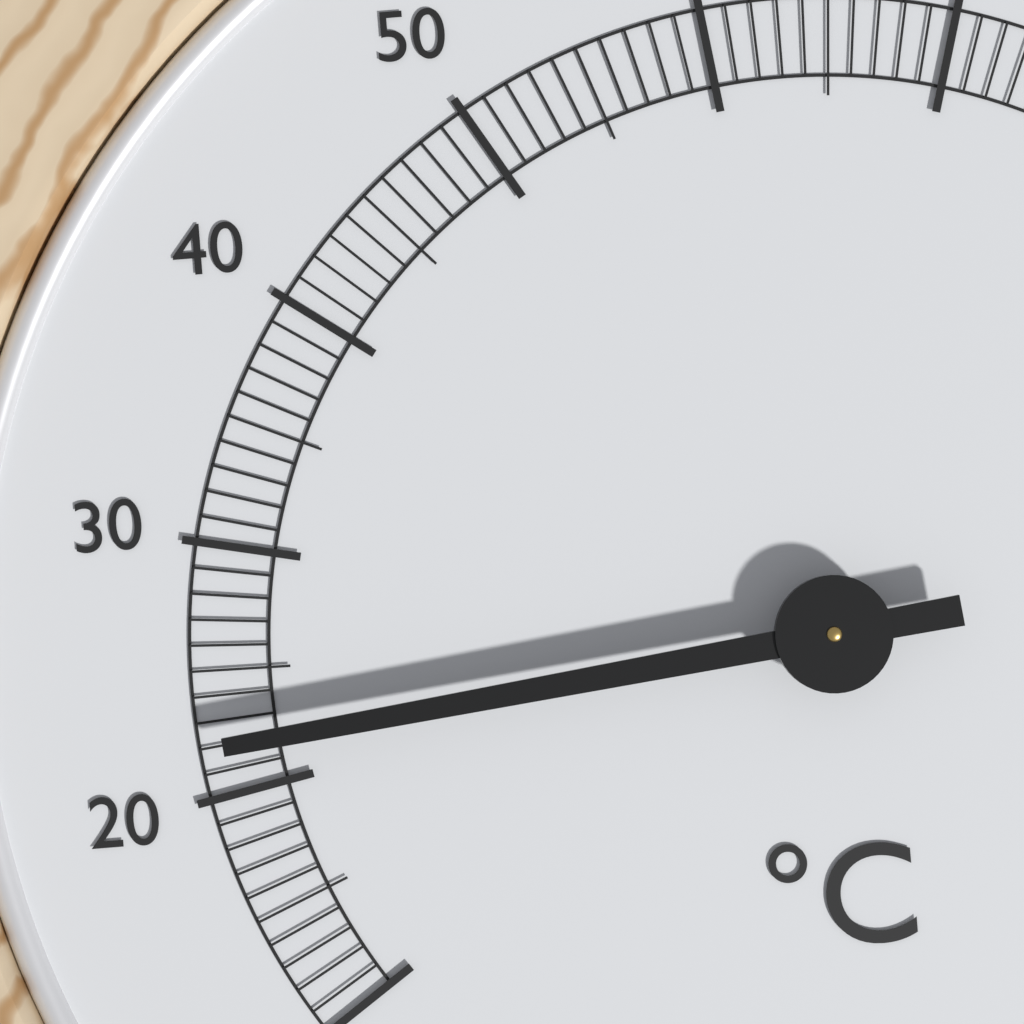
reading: 22 °C
